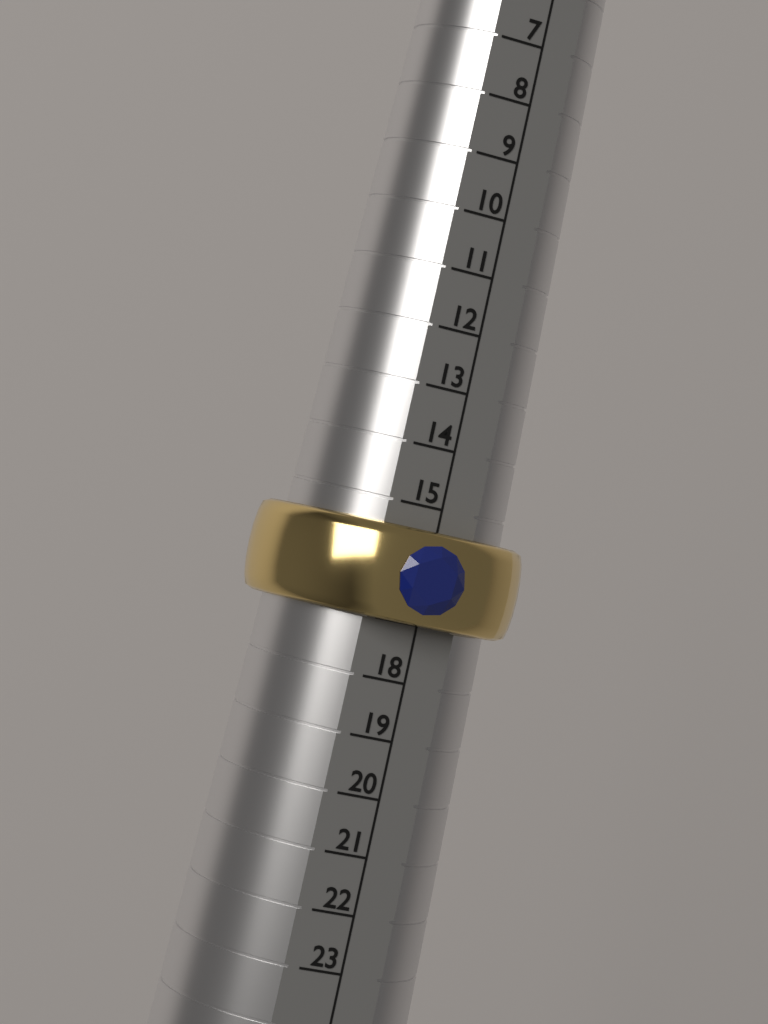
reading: 17 (no unit)
